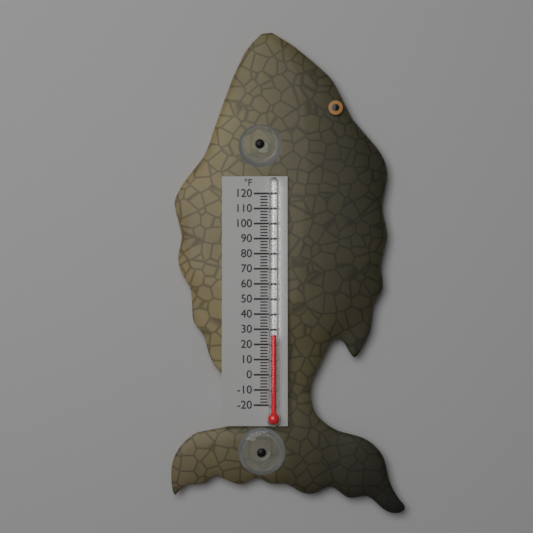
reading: 26 °F
